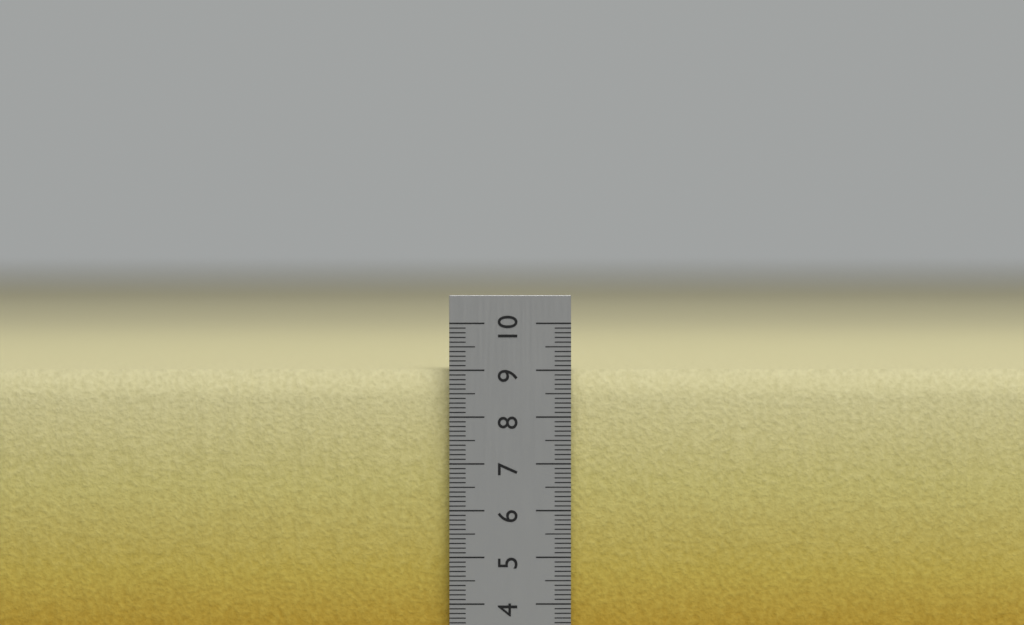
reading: 9.0 cm
